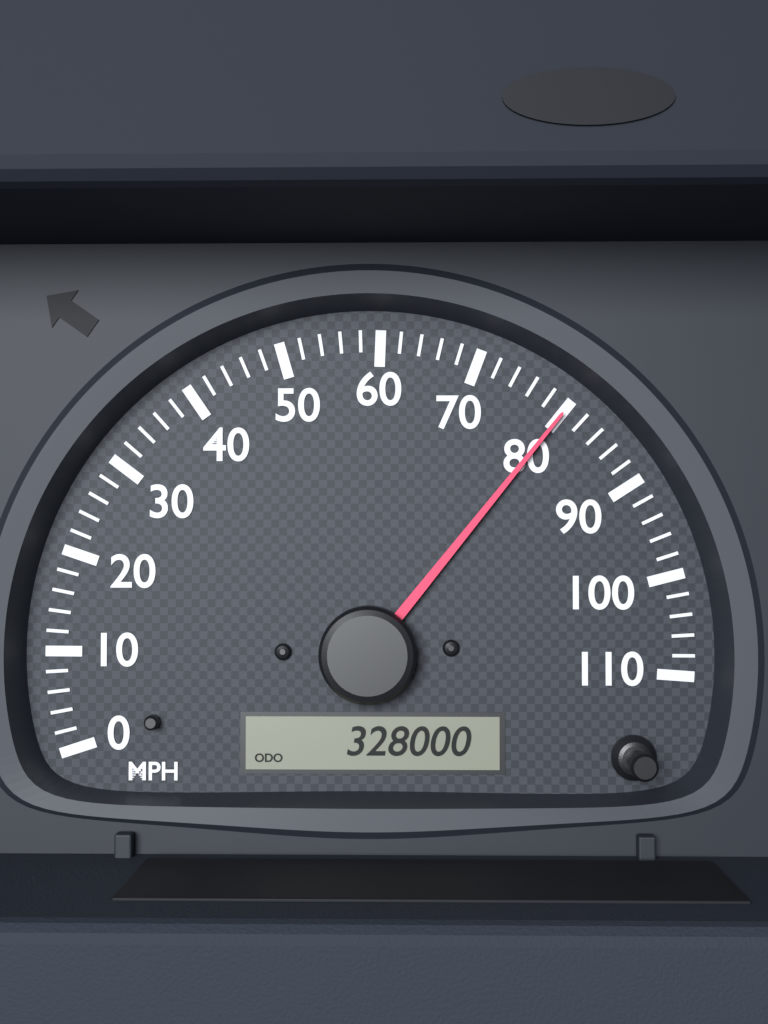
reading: 80 MPH
